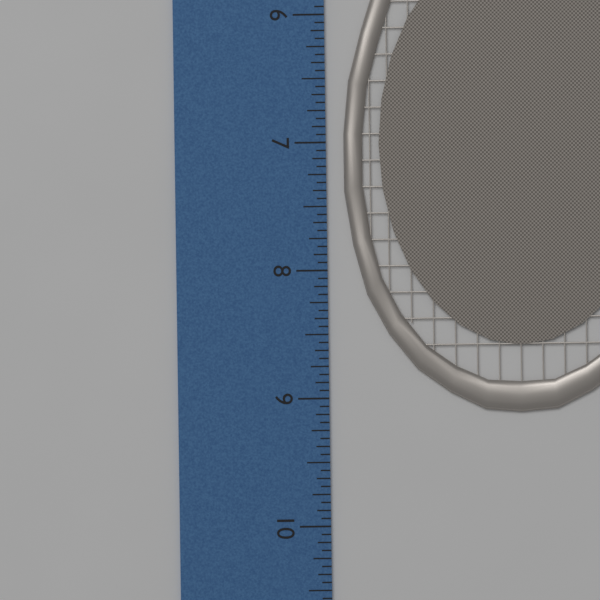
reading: 9.1250 inch
